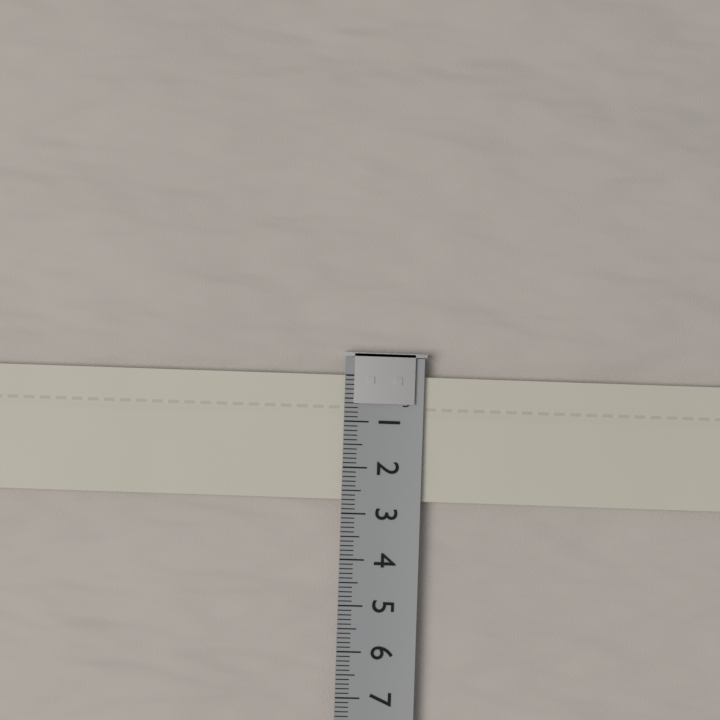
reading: 2.7 cm
